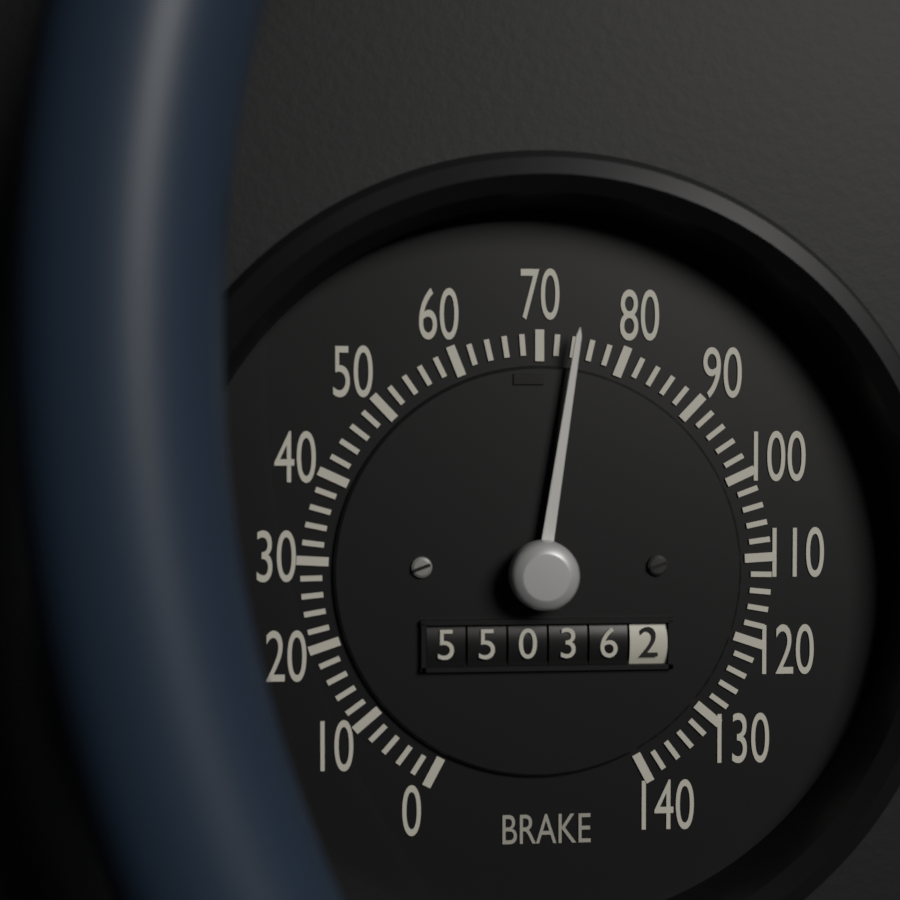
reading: 74 (no unit)
